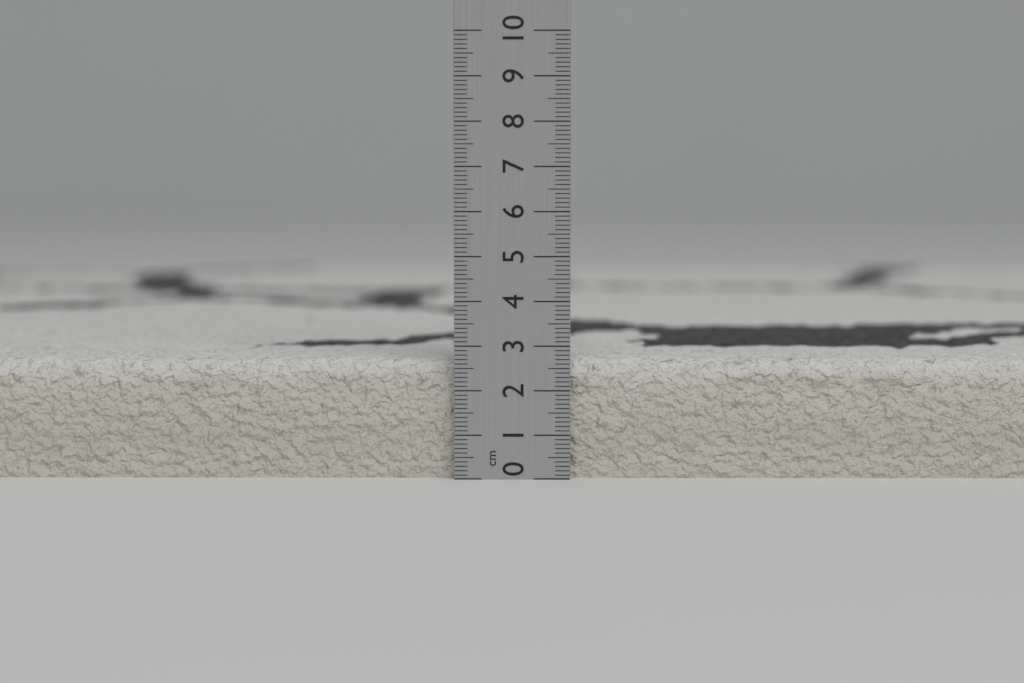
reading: 2.7 cm
